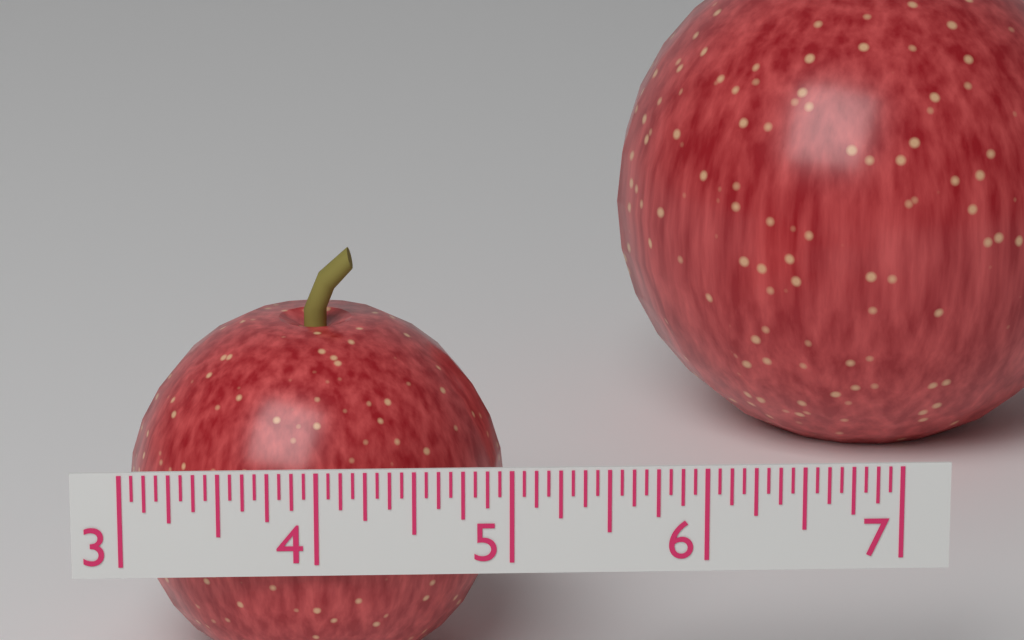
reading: 5.0000 (no unit)
